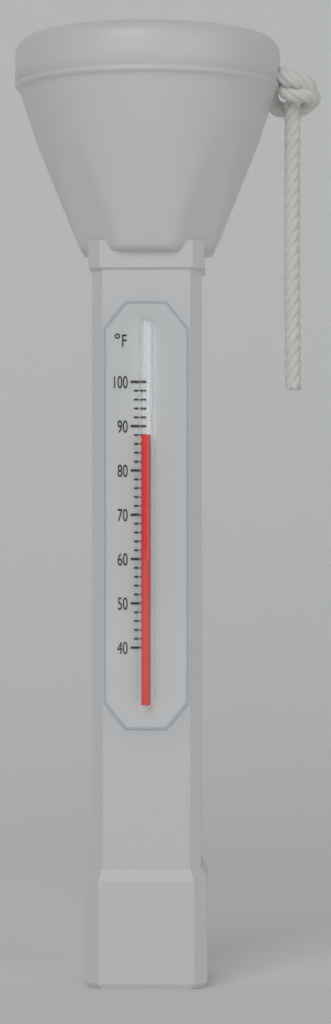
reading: 88 °F
